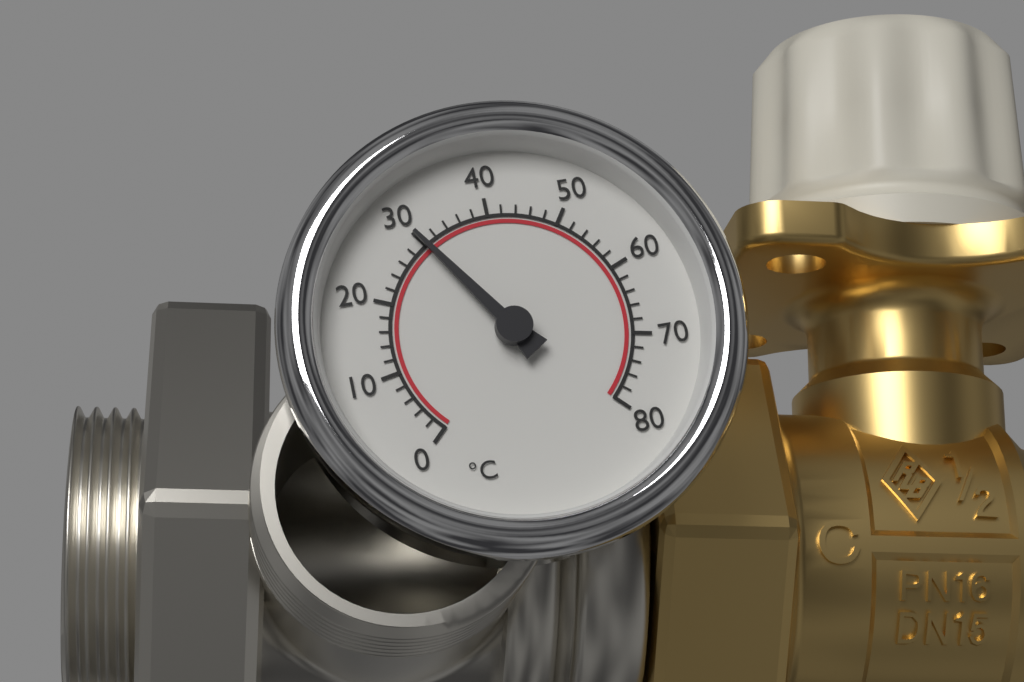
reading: 30 °C
